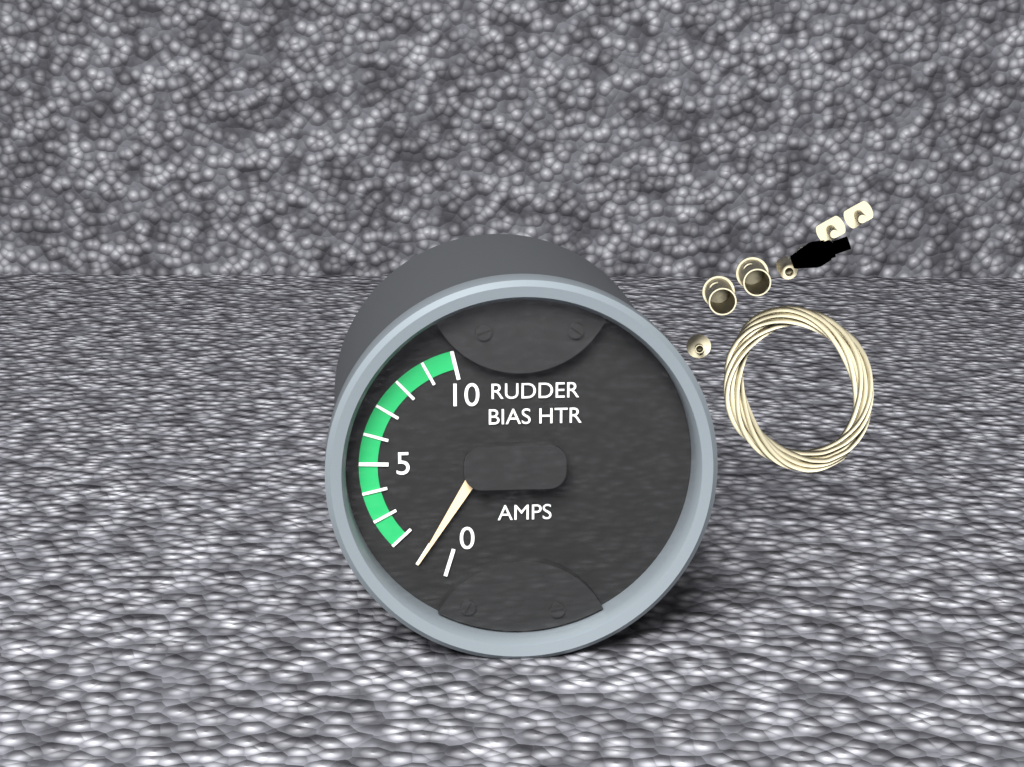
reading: 1 AMPS
